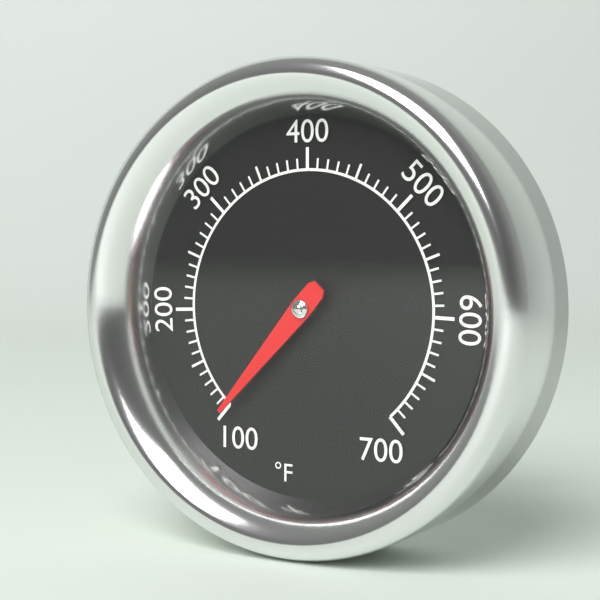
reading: 100 °F
